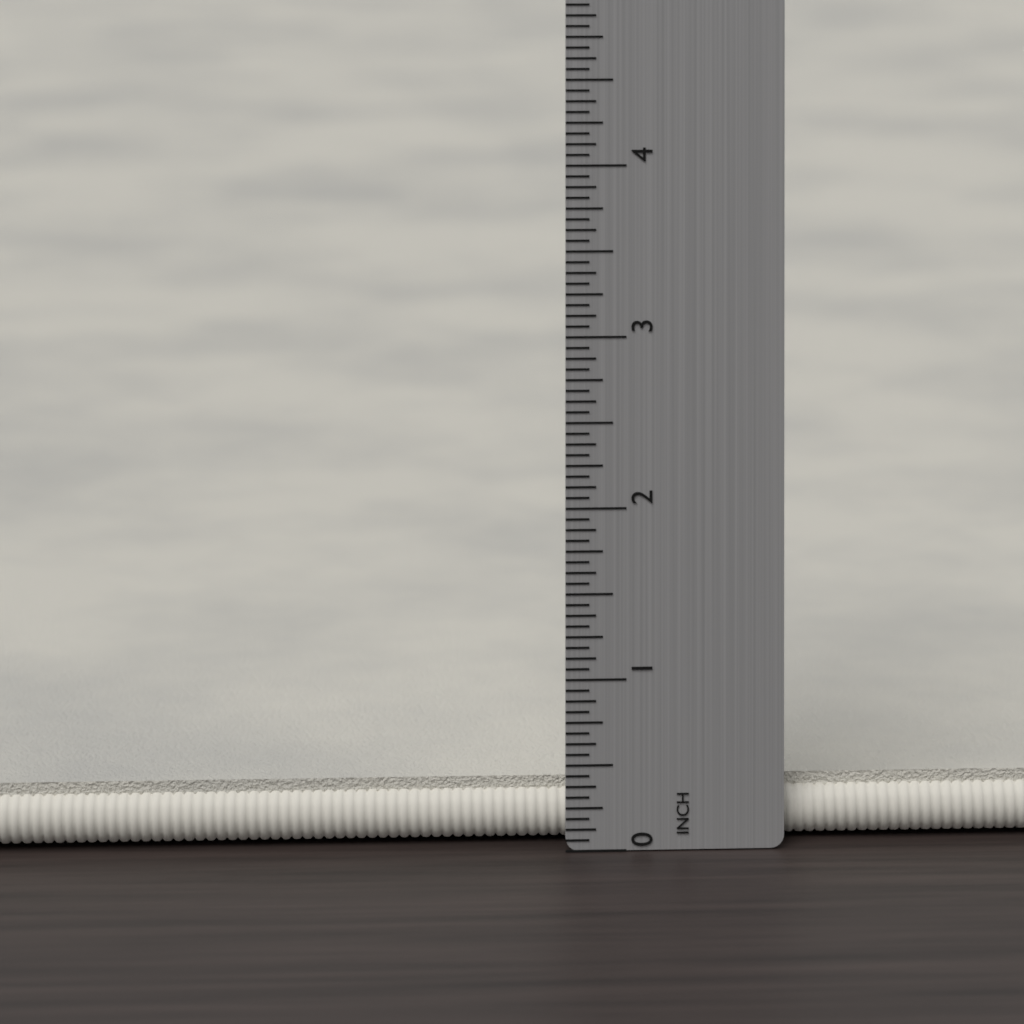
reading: 0.3750 in
